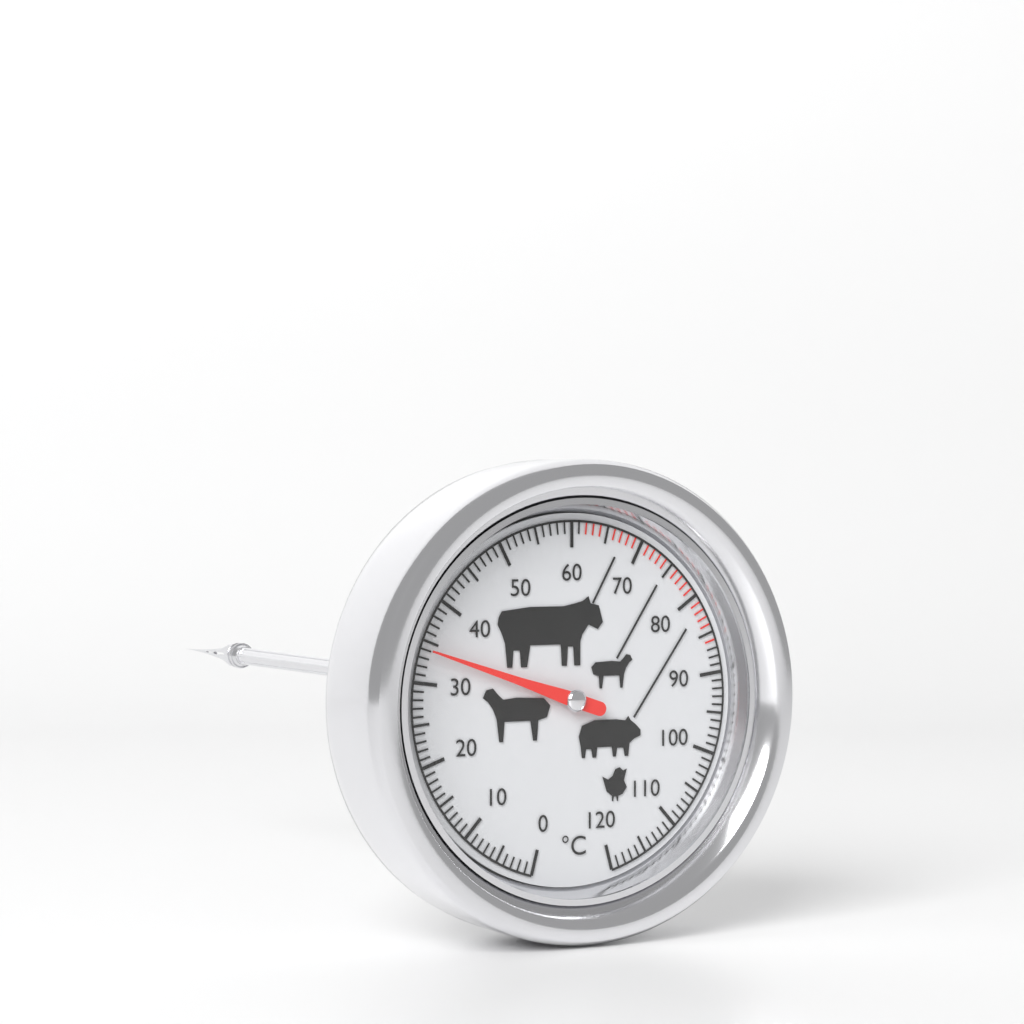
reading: 34 °C
